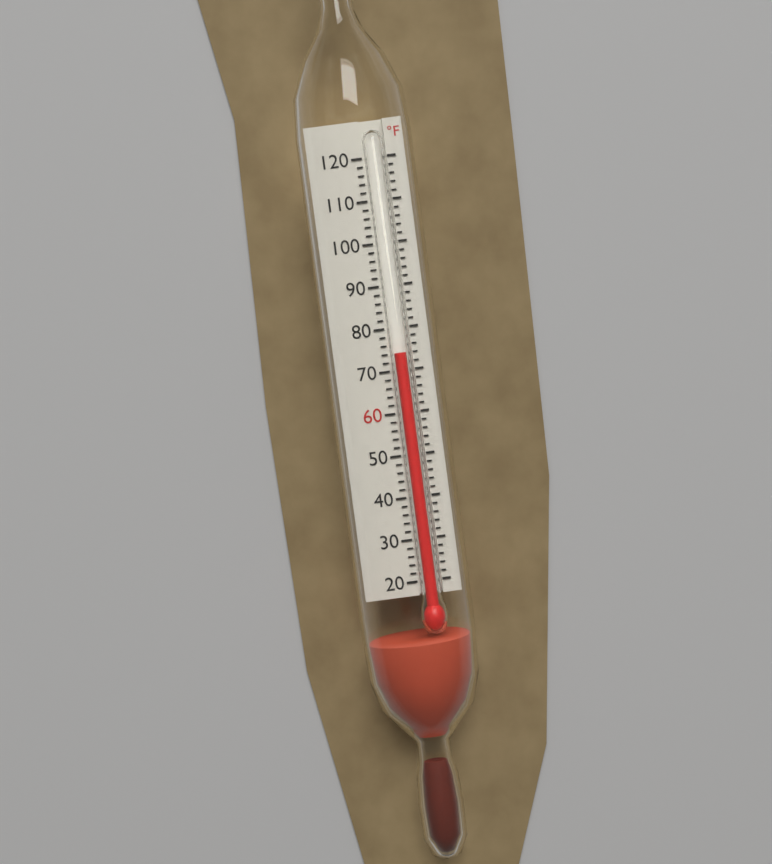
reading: 74 °F
